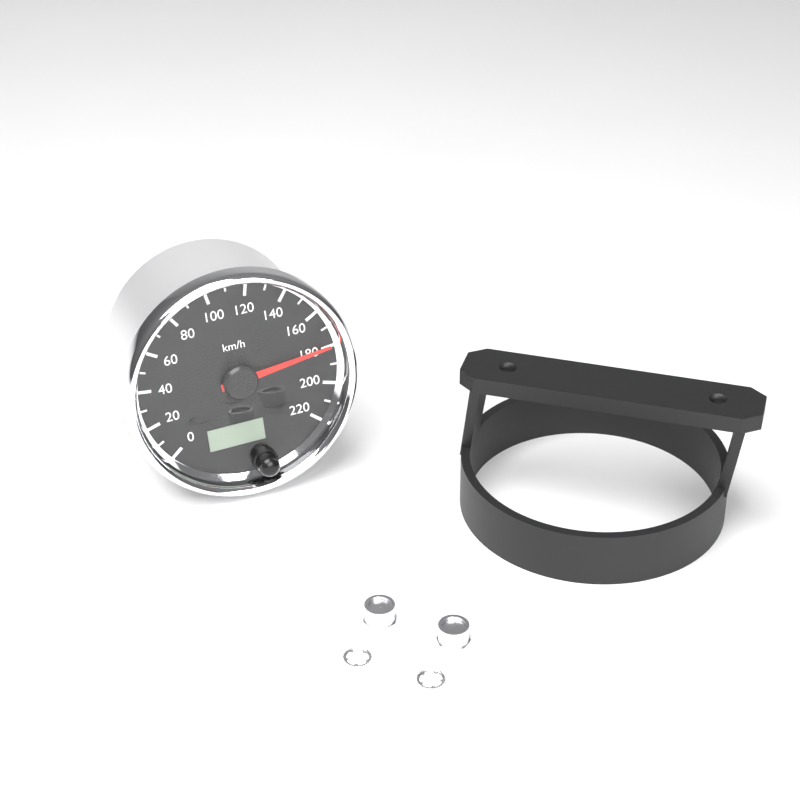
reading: 180 km/h
